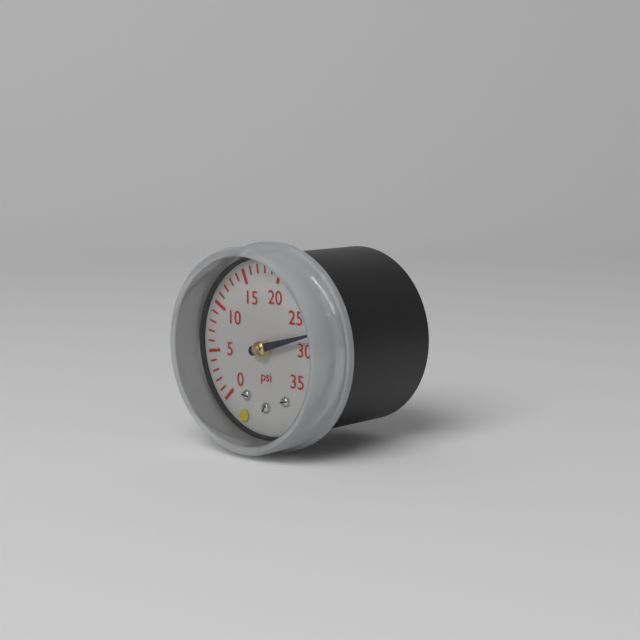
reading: 28 psi
